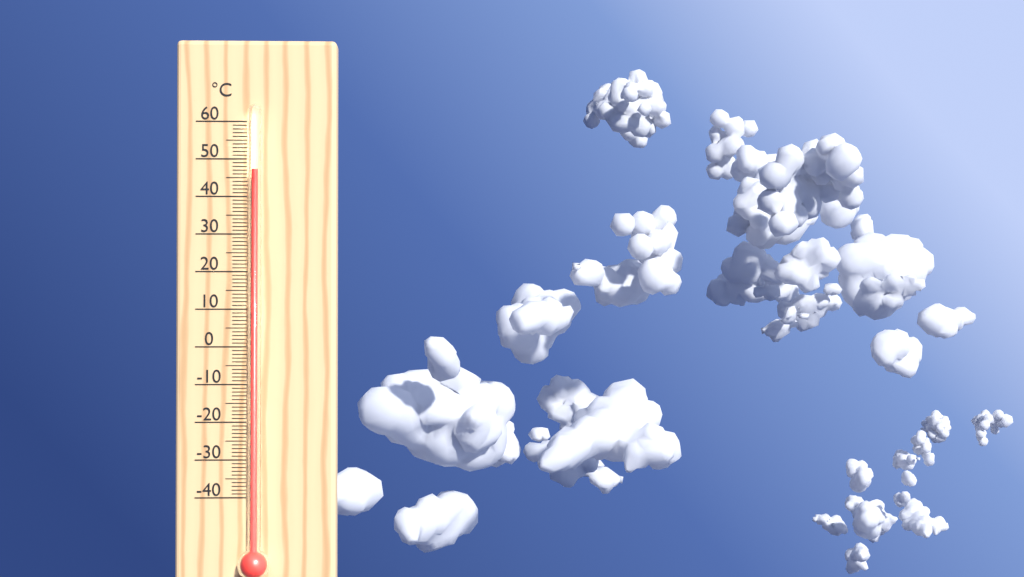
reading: 47 °C
